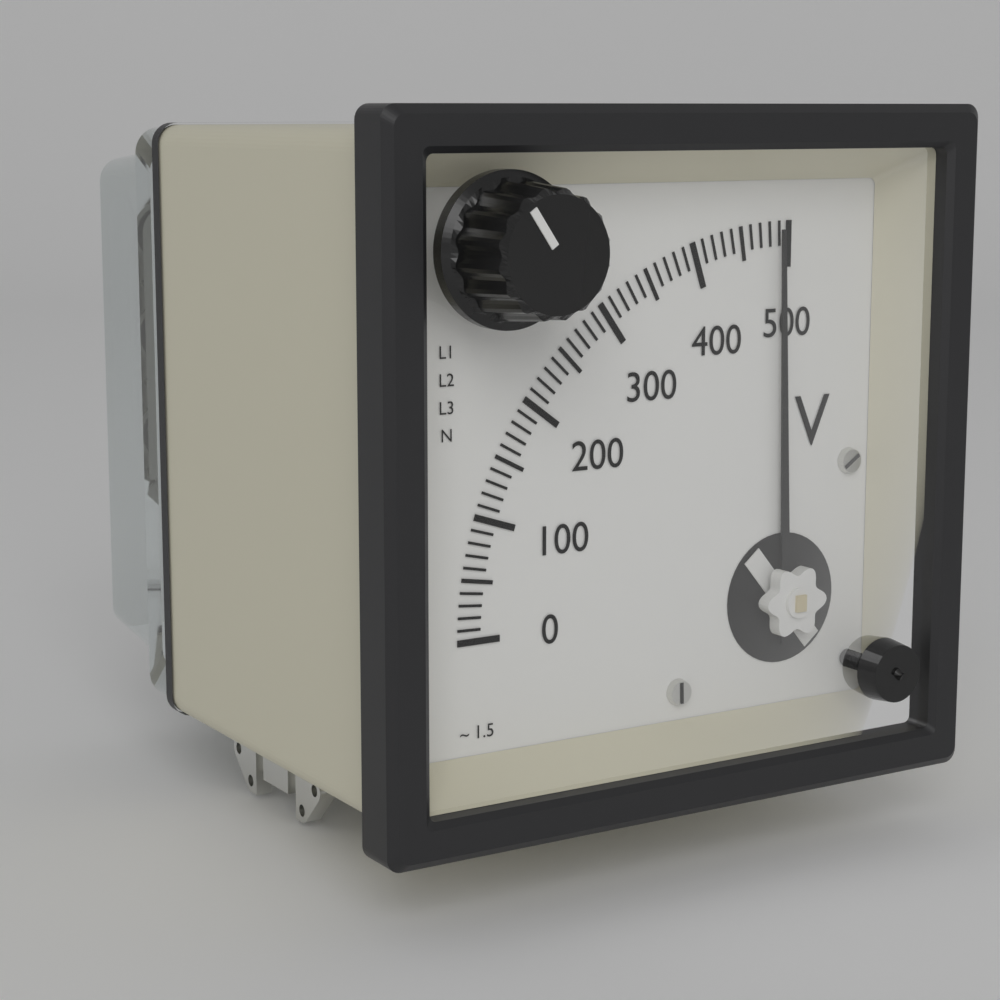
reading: 490 V
